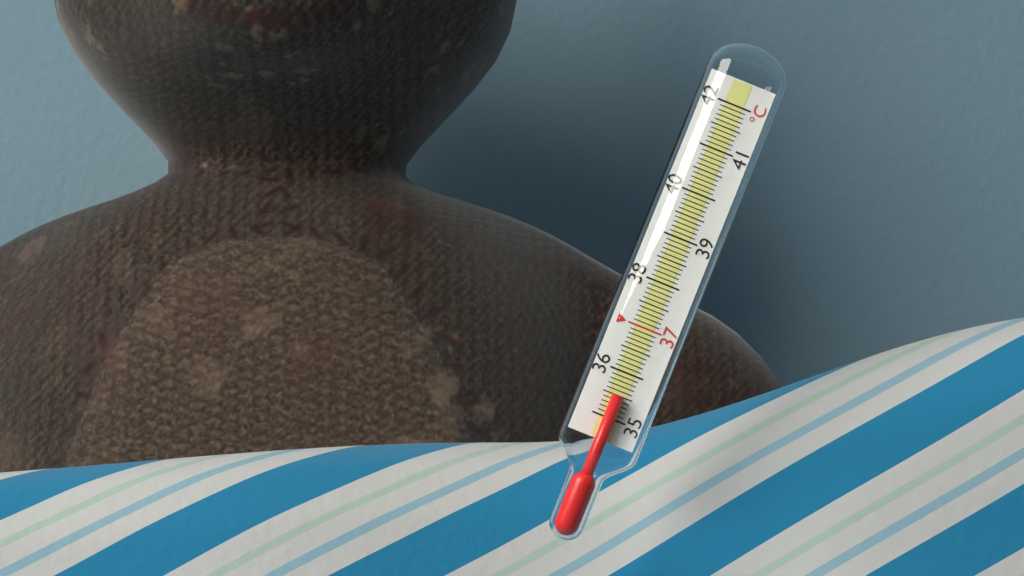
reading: 35.5 °C
